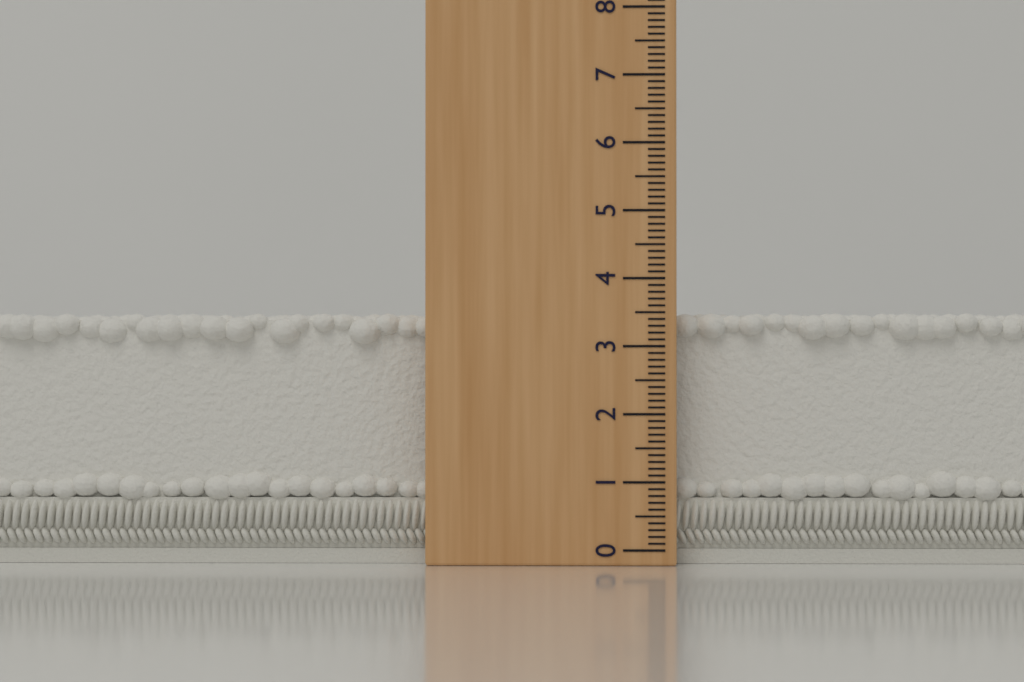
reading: 3.5 (no unit)
